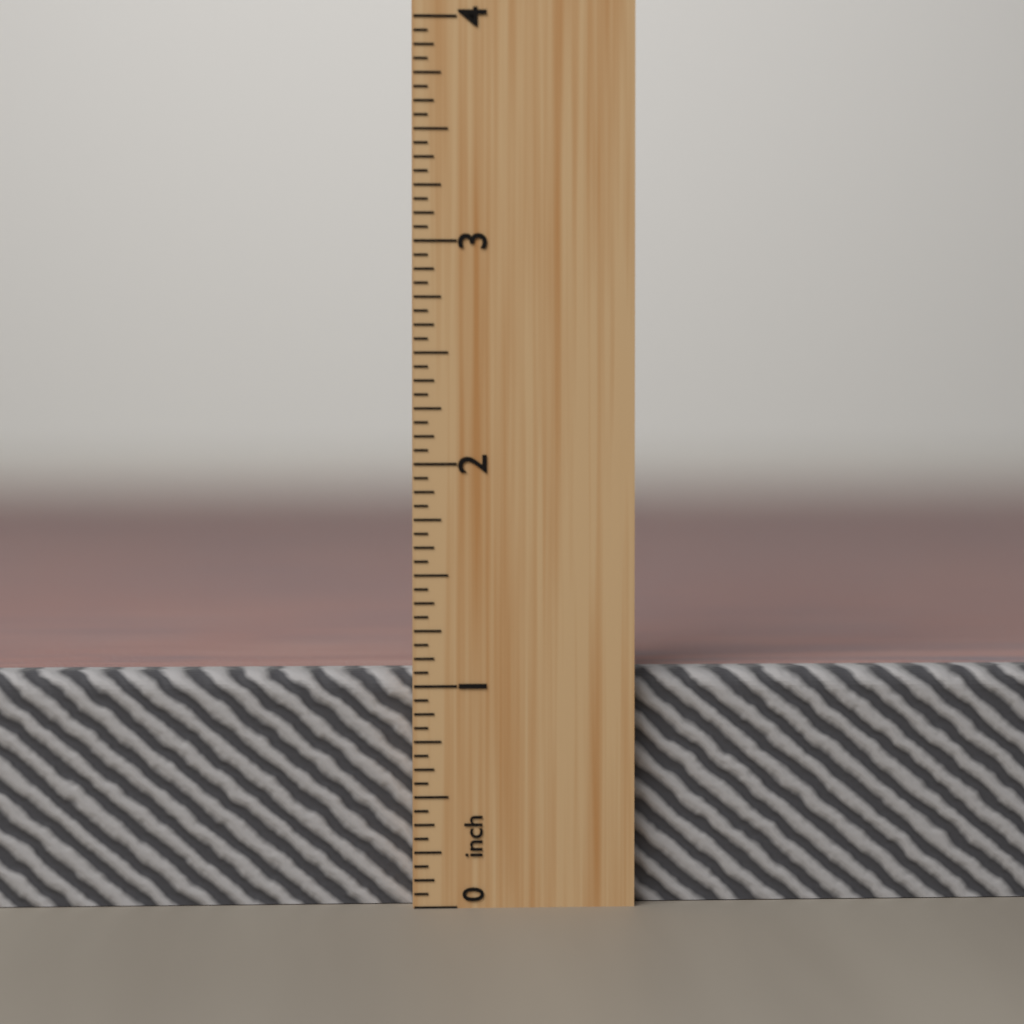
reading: 1.0625 inch
